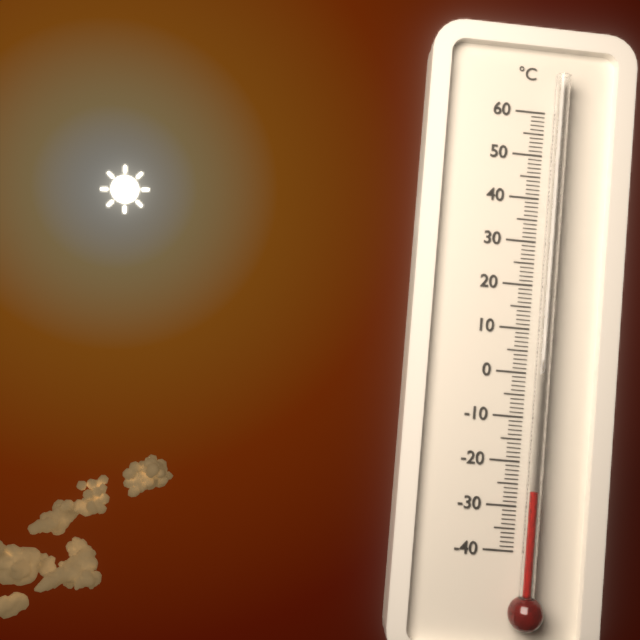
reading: -26 °C
